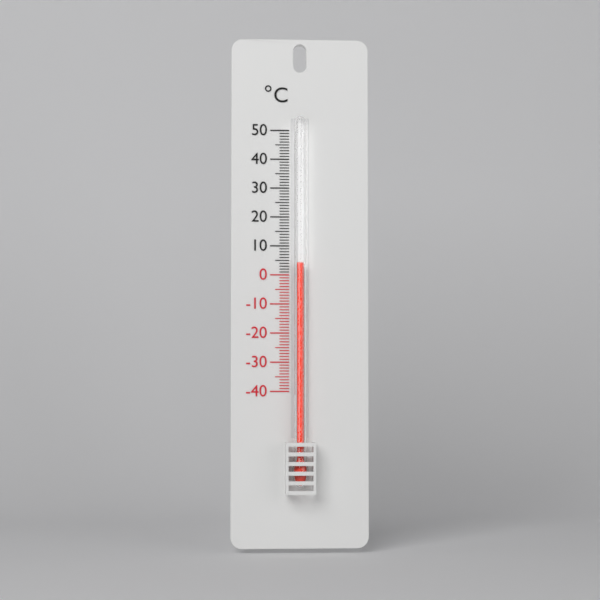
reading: 4 °C
